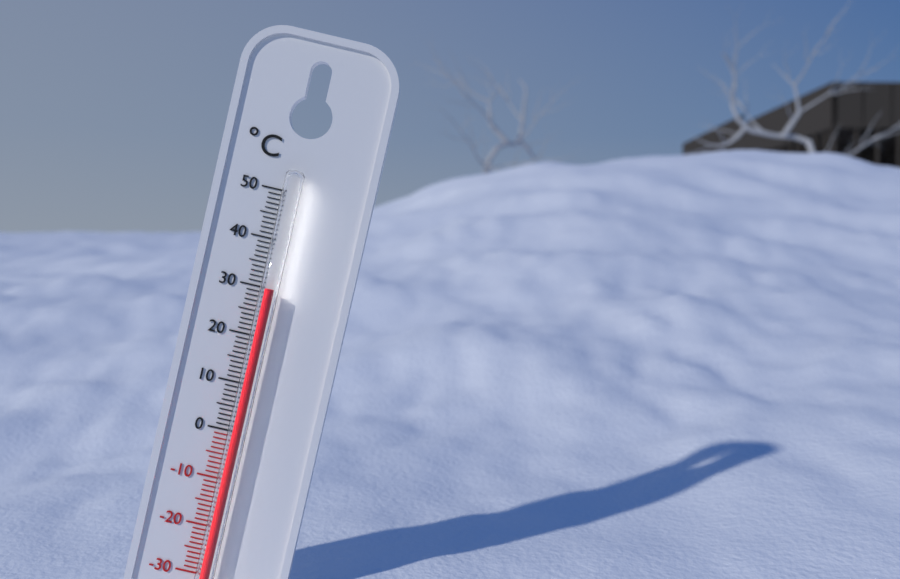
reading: 30 °C
